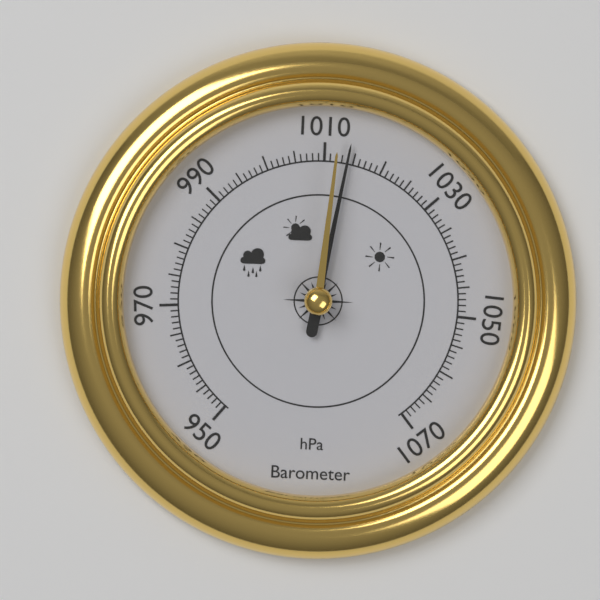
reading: 1014 hPa
